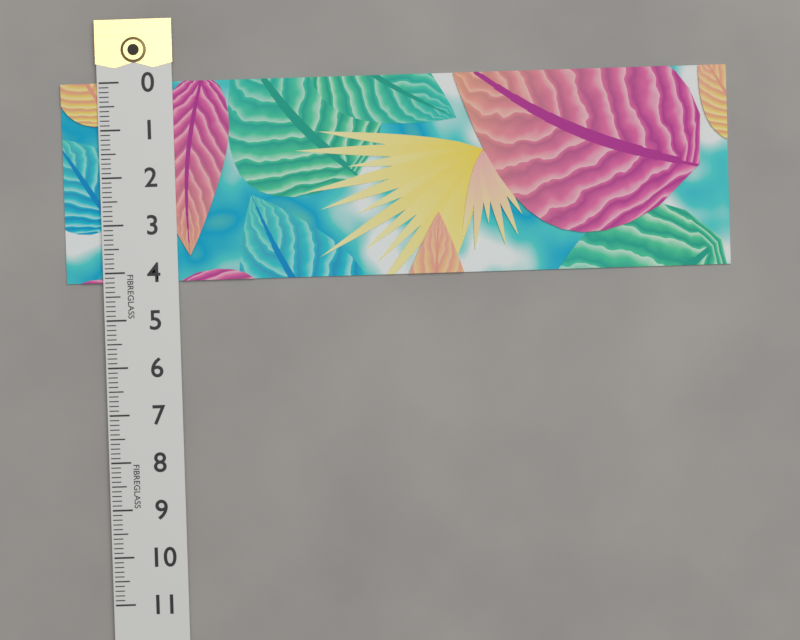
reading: 4.2 (no unit)
